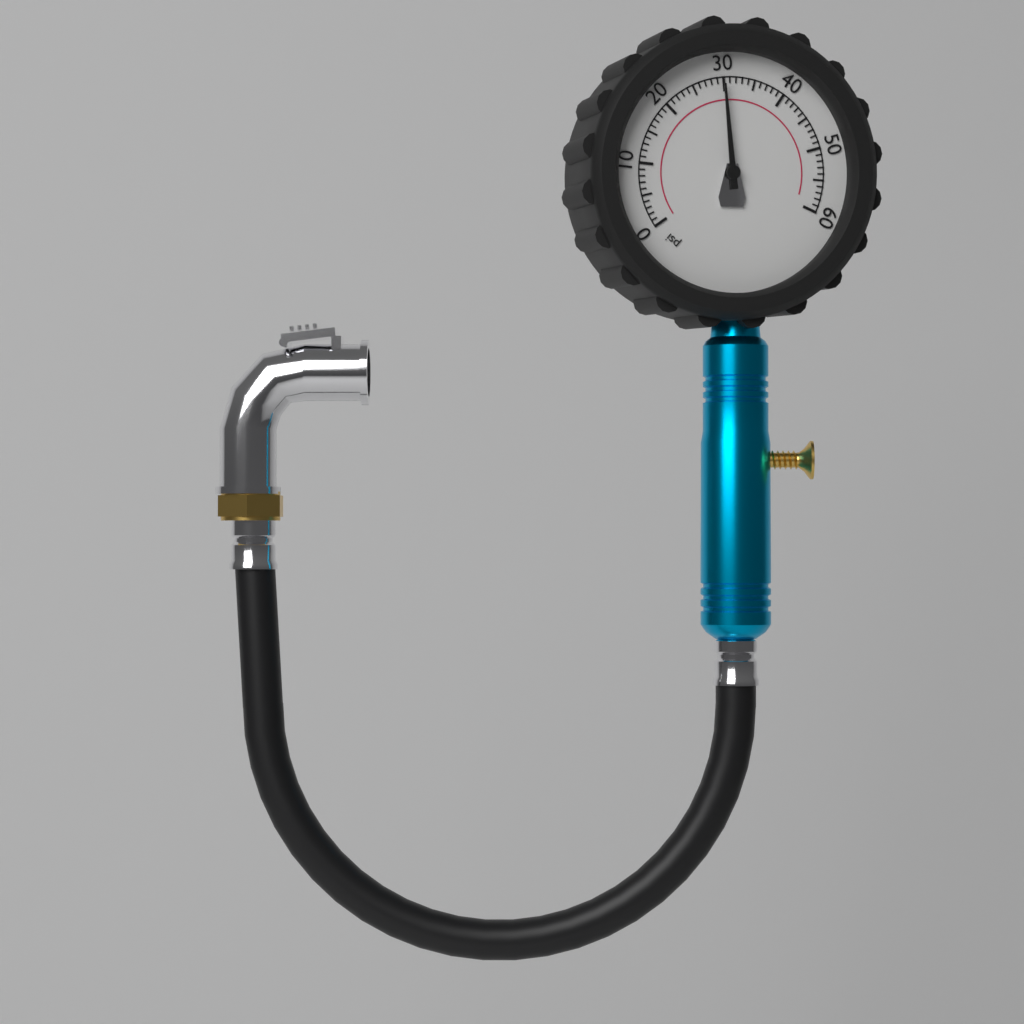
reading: 30 psi
